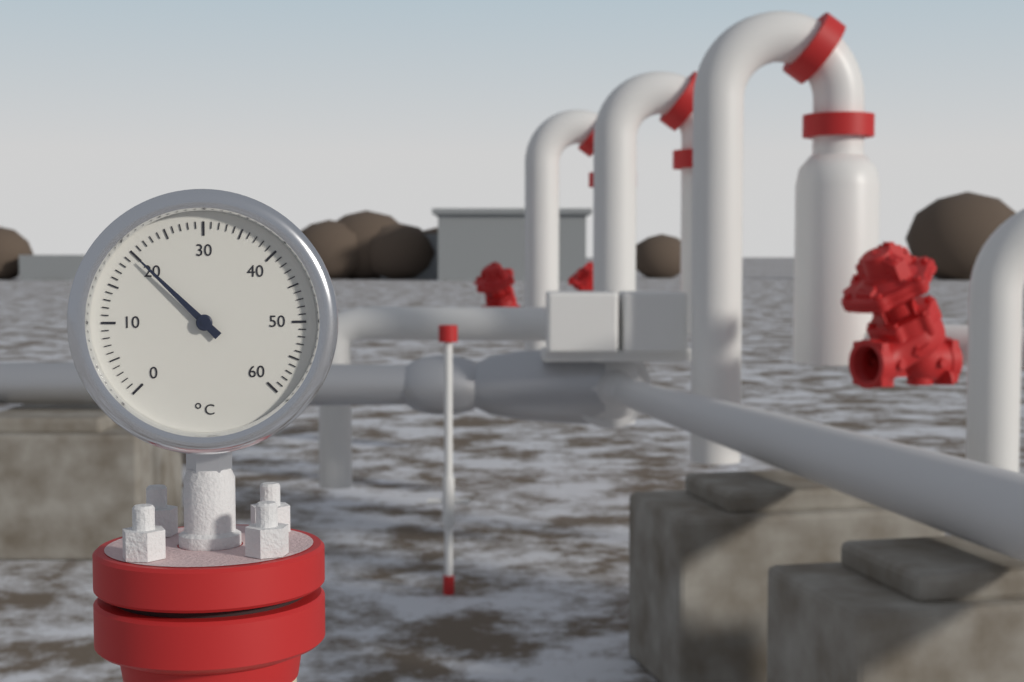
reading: 20 °C
